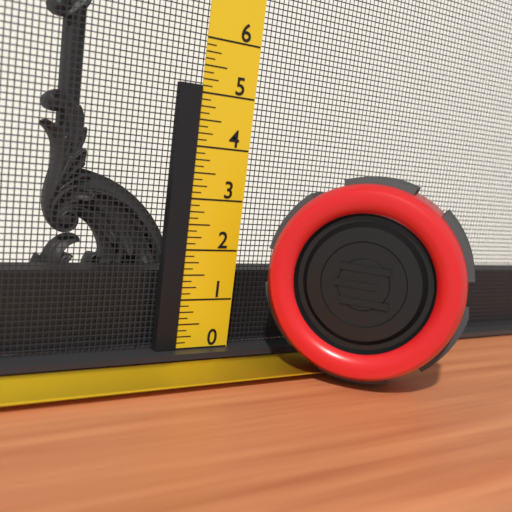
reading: 5.125 (no unit)
